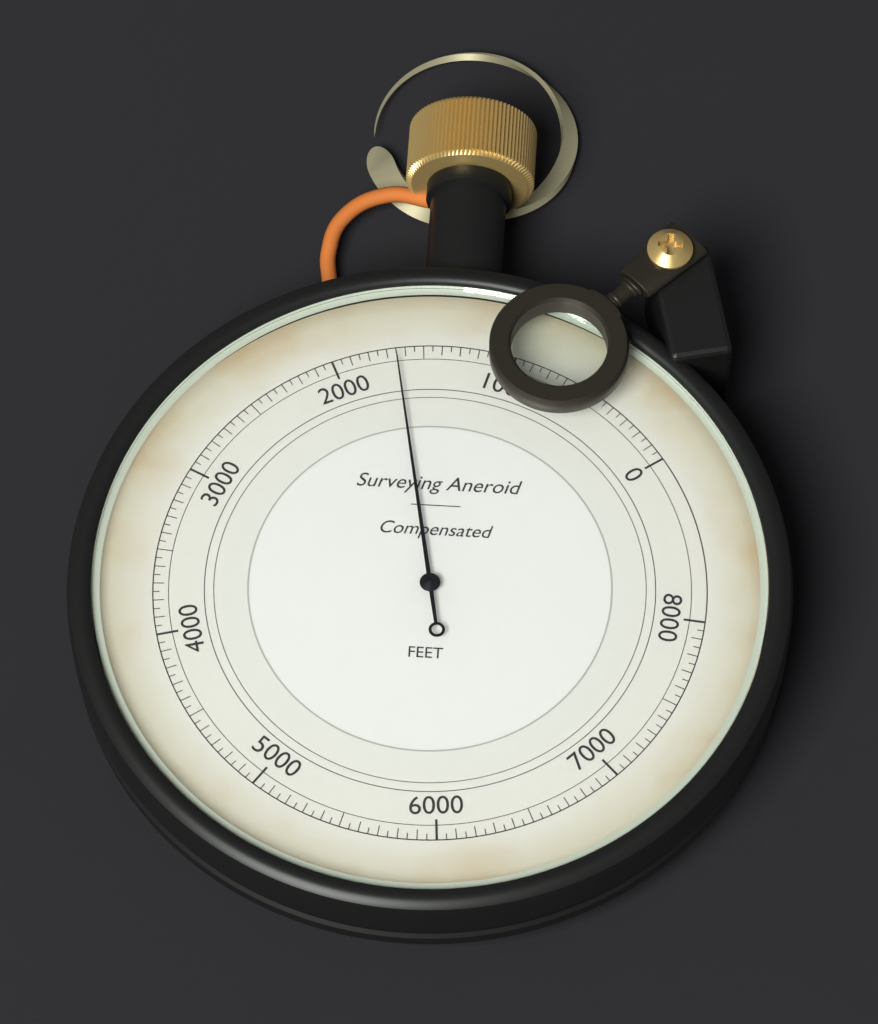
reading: 1650 ft
